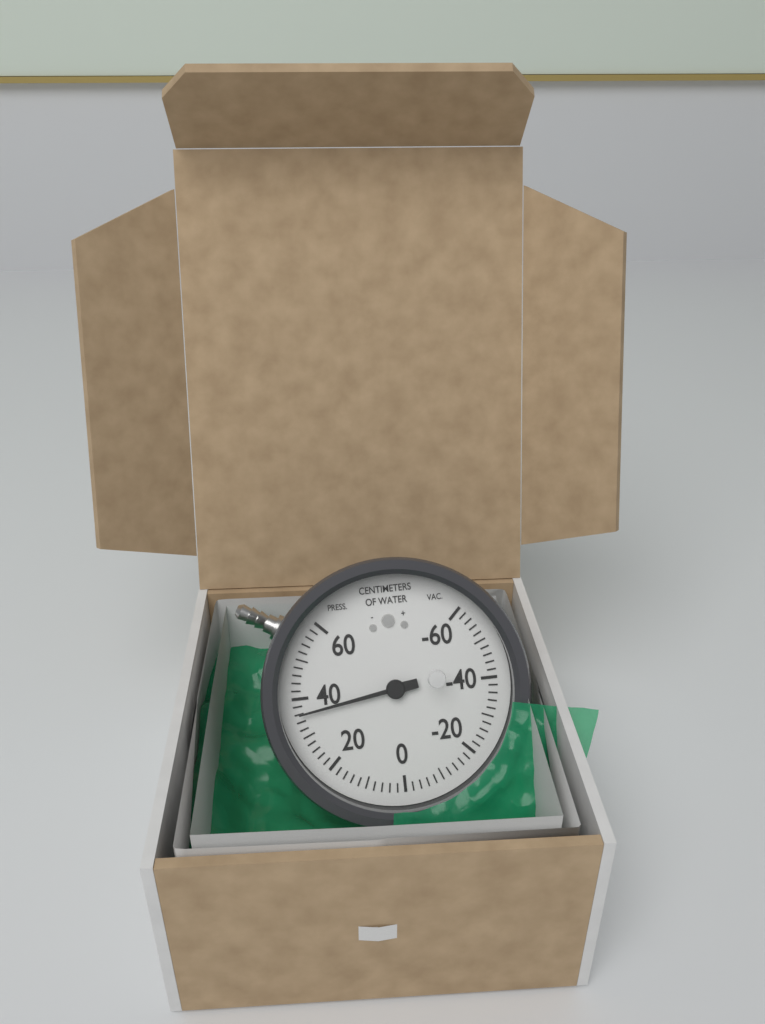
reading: 36 cmH2O
